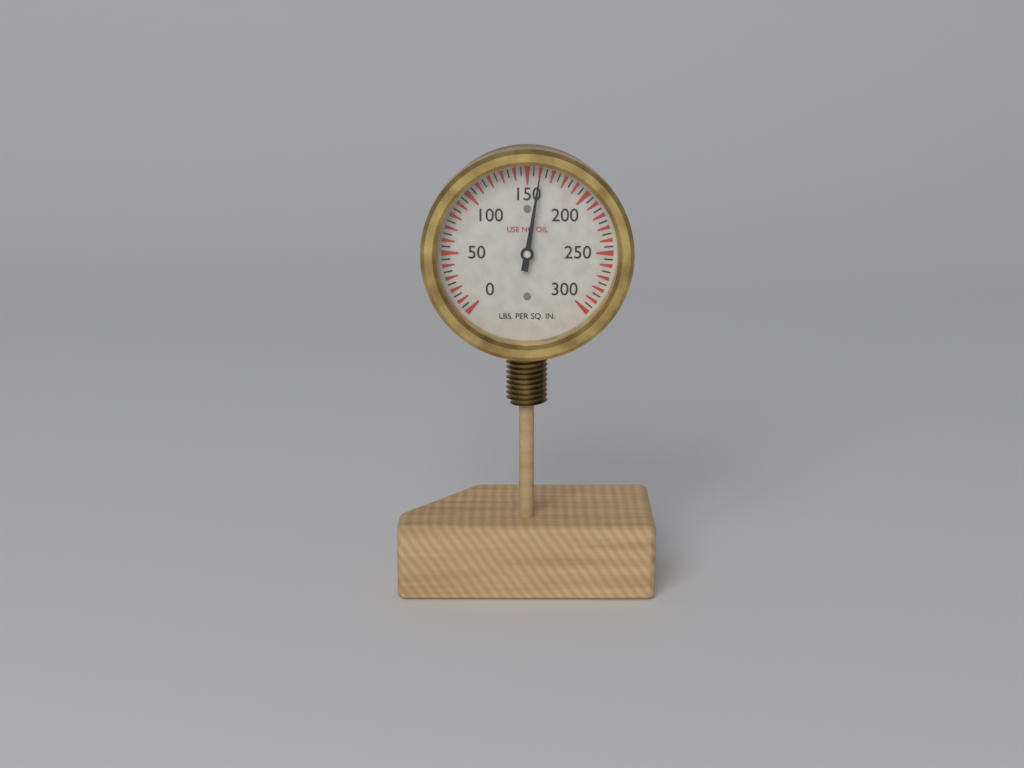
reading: 160 psi
